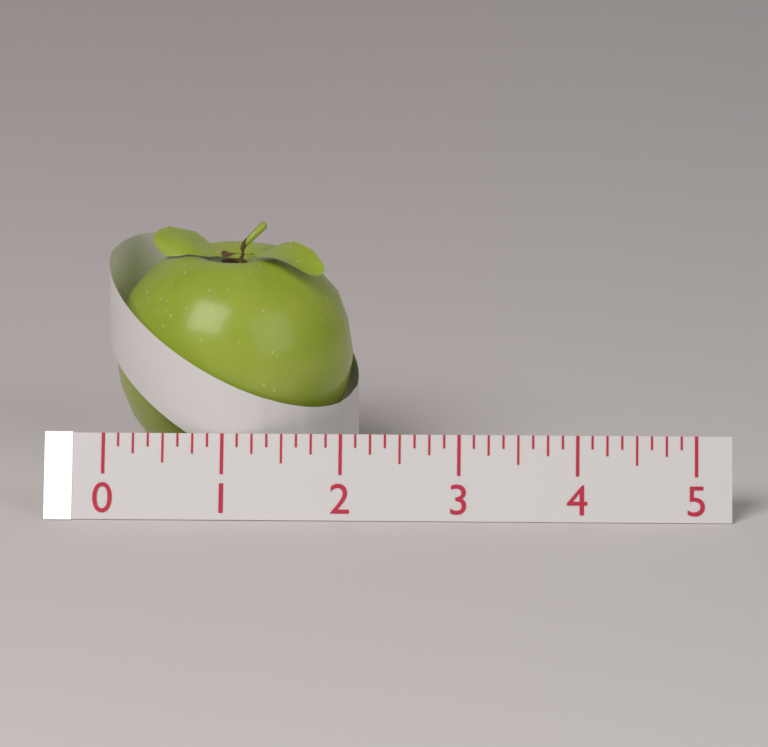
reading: 2.125 (no unit)
